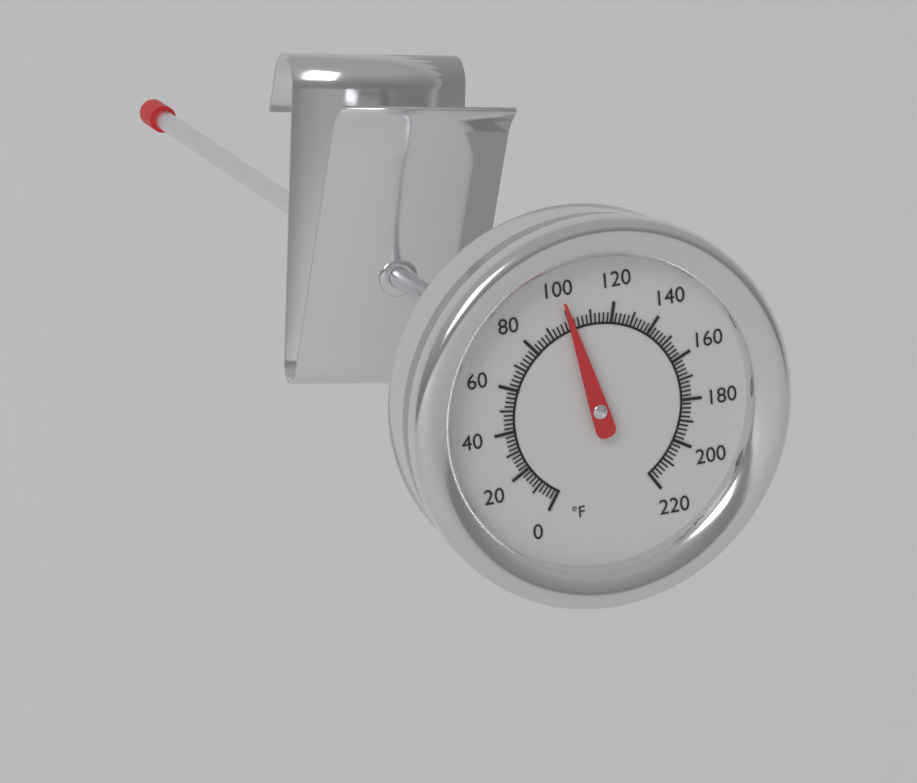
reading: 100 °F
